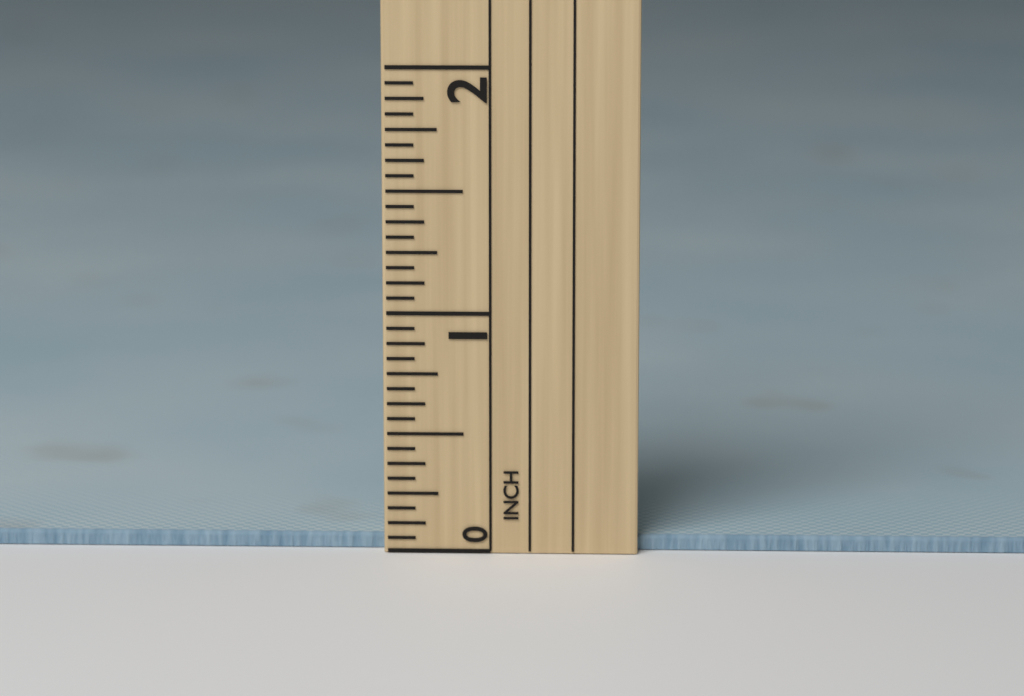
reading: 0.0625 in
